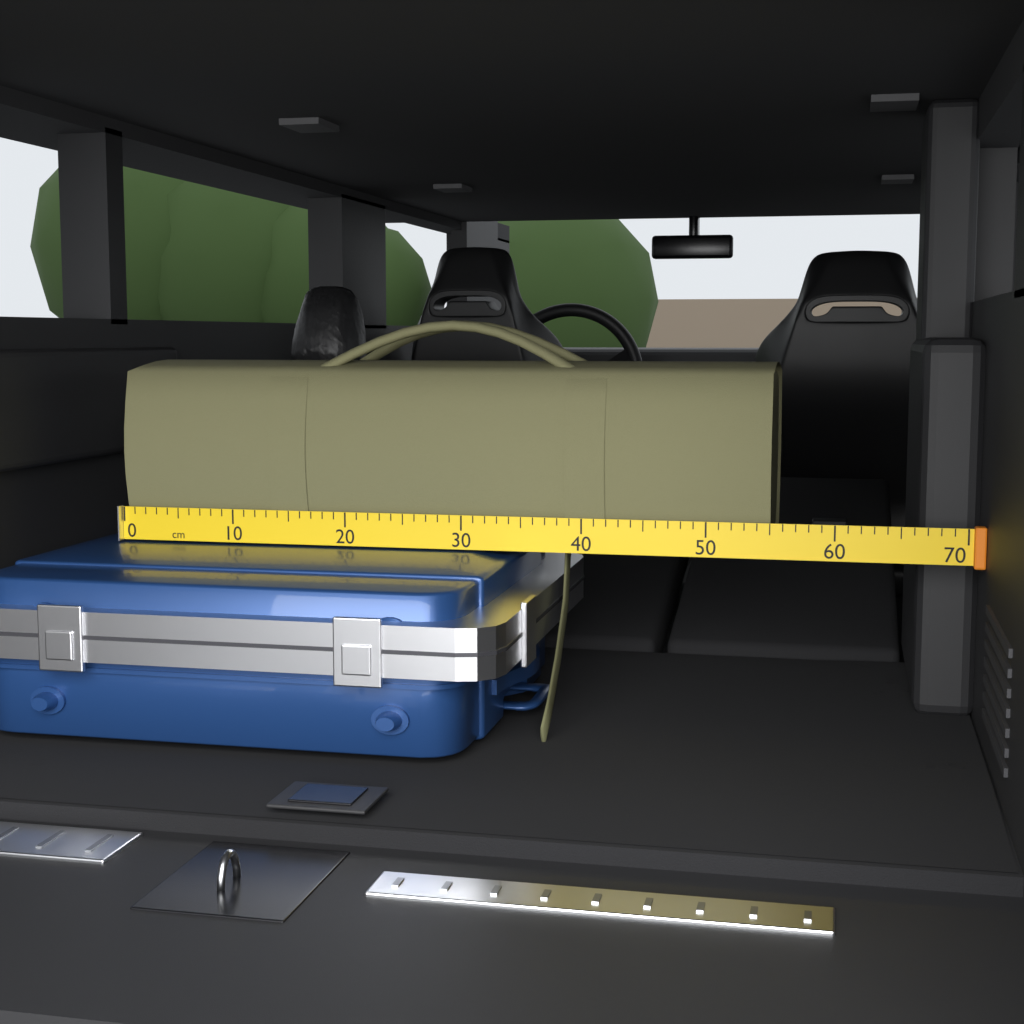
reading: 55 cm
